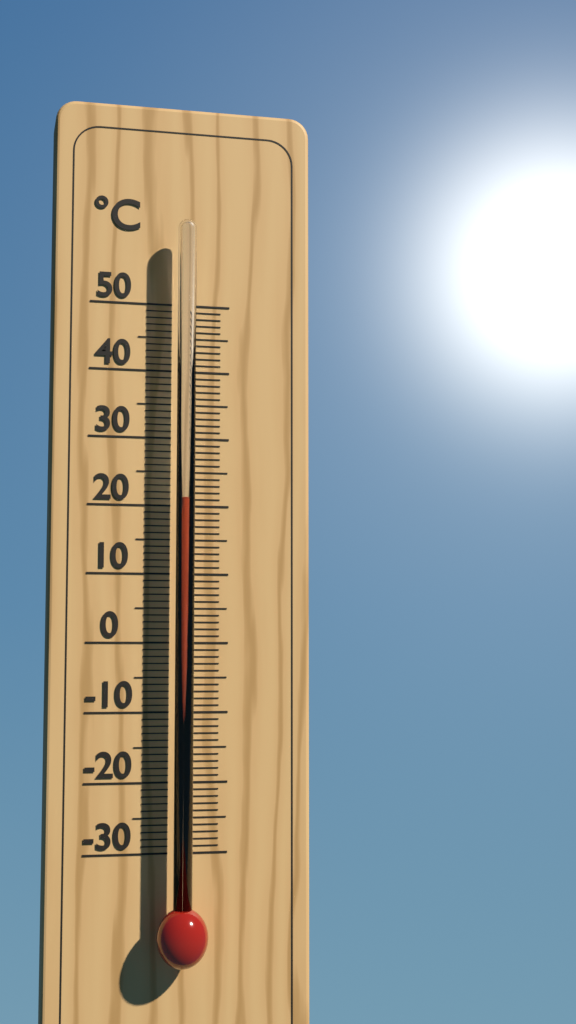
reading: 21 °C
